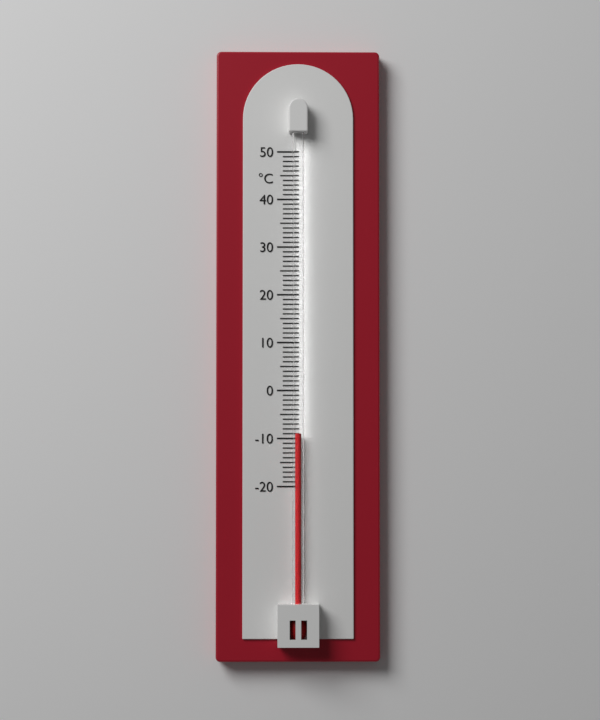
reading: -9 °C
